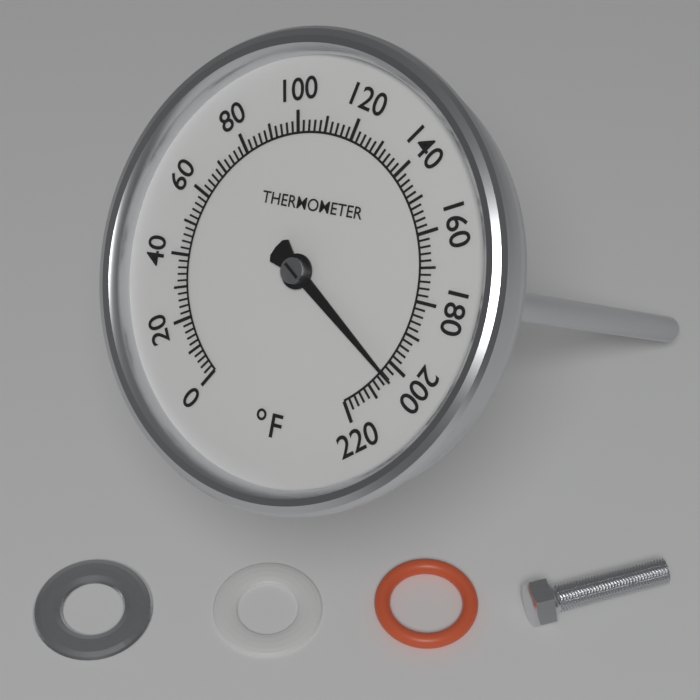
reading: 204 °F
